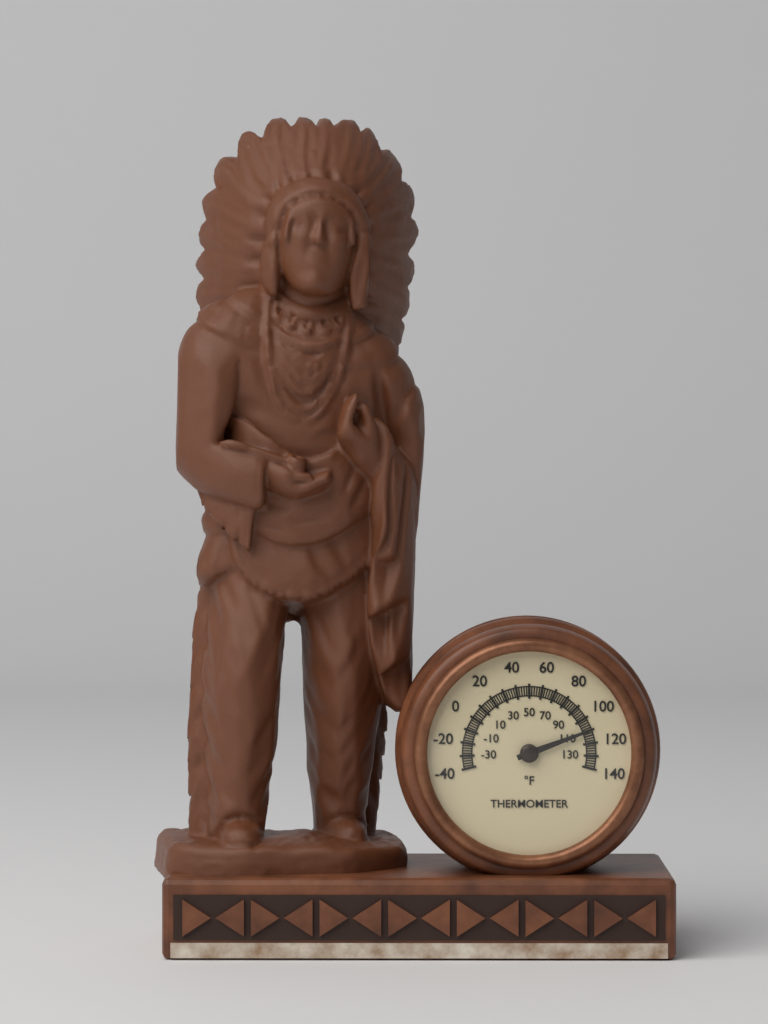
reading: 110 °F
